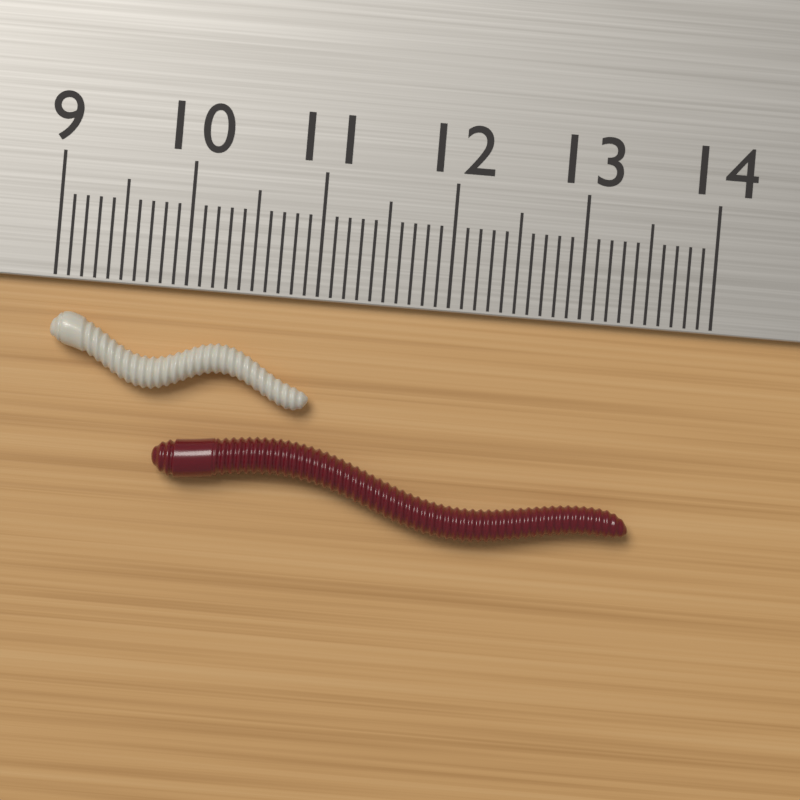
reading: 11.0 cm
